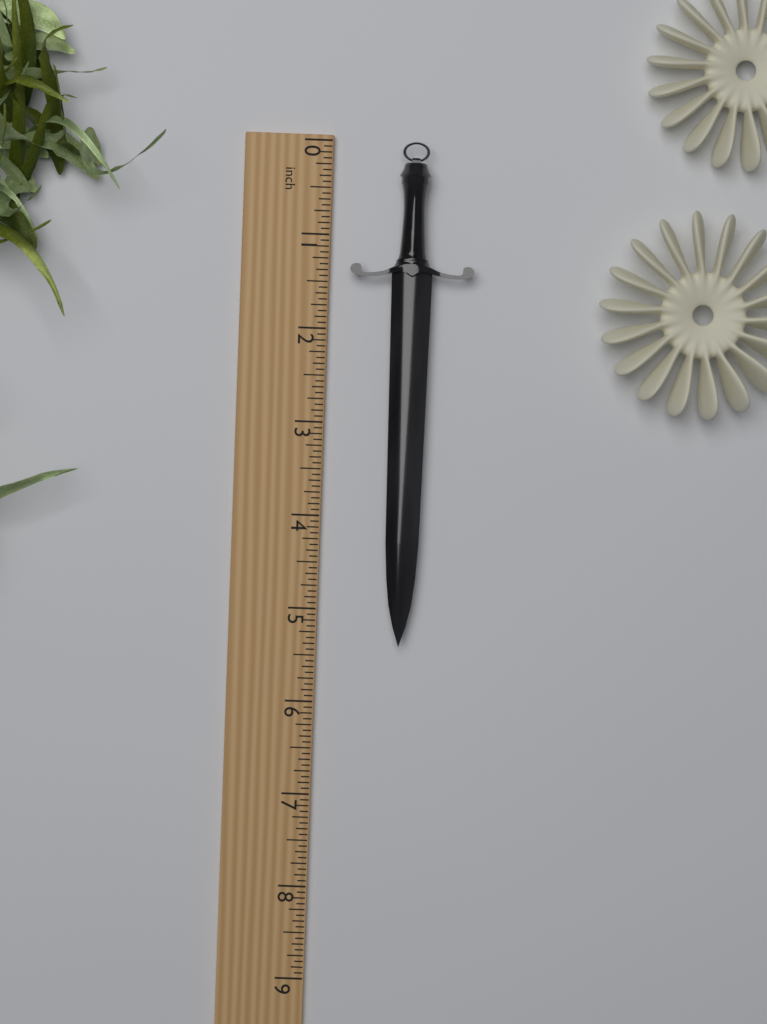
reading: 5.3750 inch
